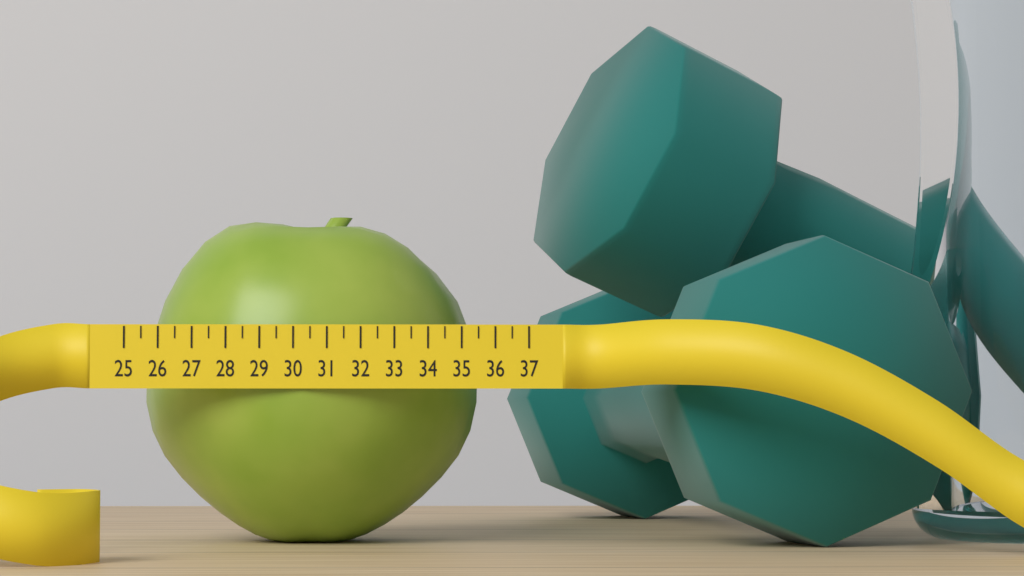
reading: 35.5 (no unit)
